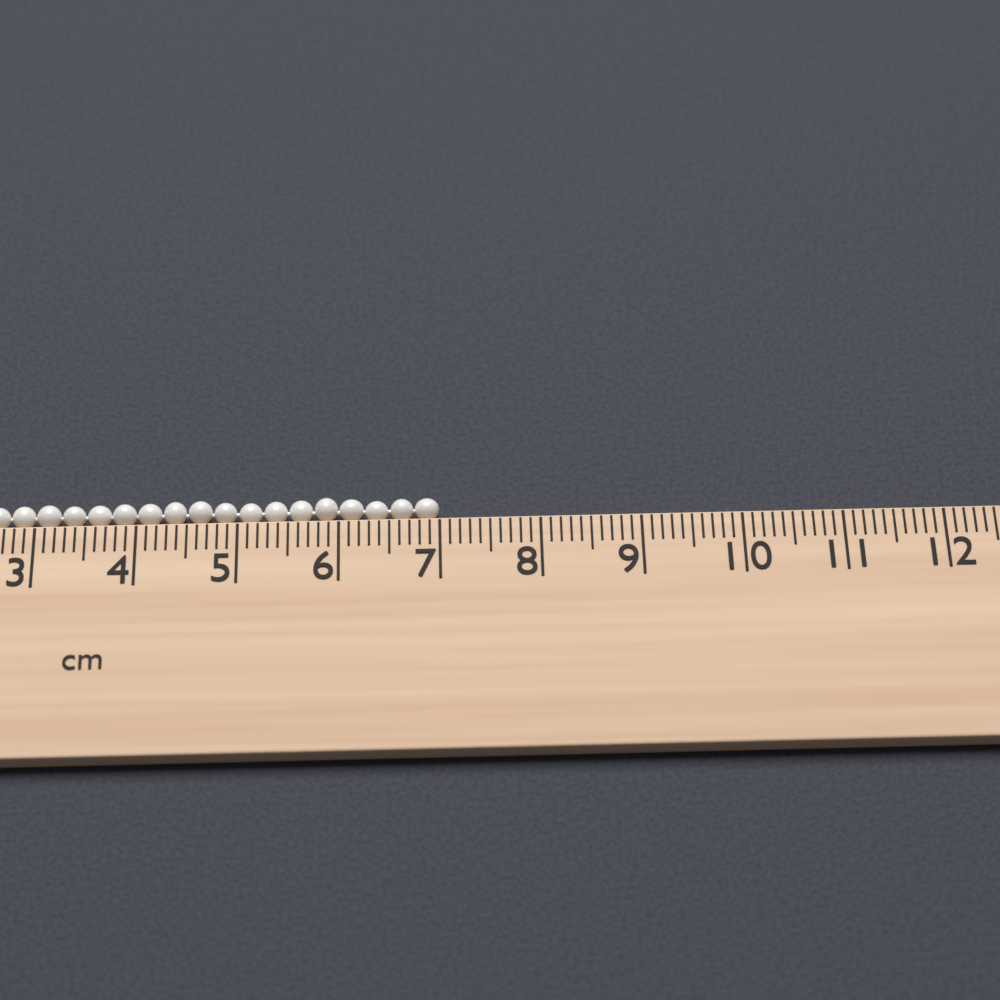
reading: 7.0 cm
